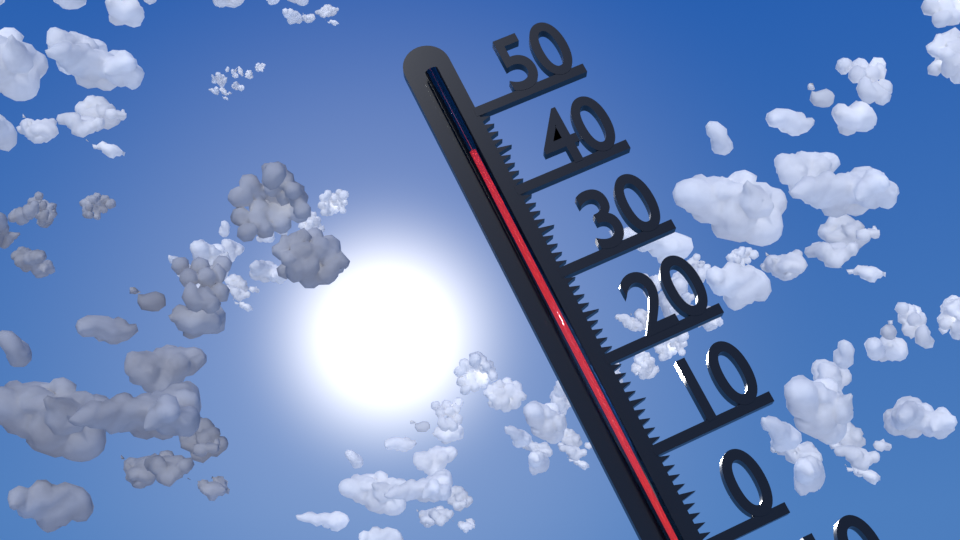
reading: 45 °C
